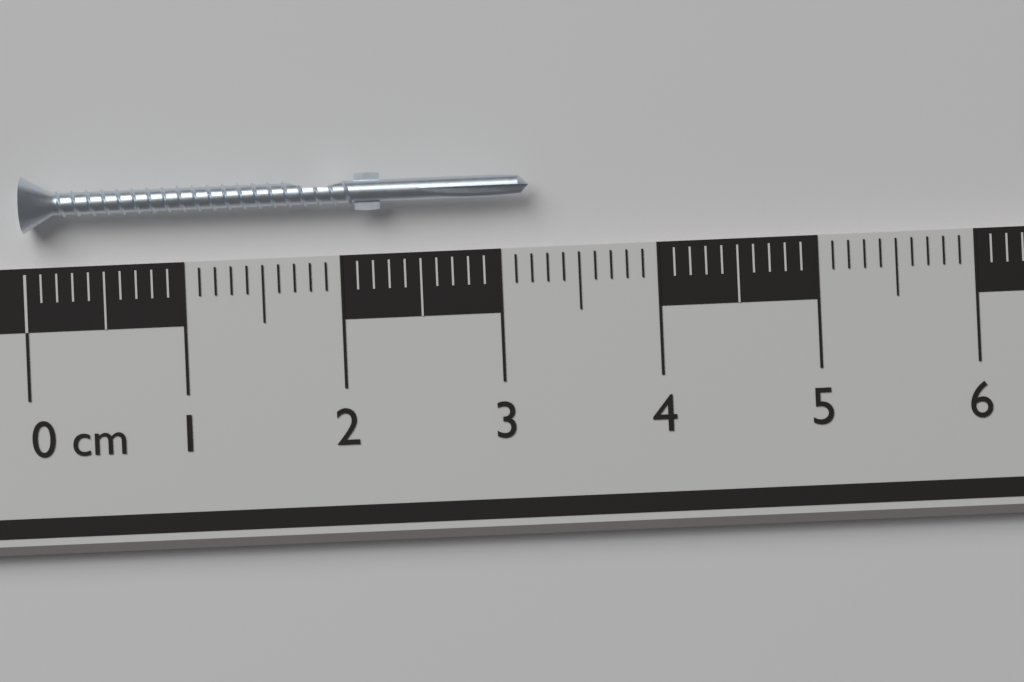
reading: 3.2 cm
